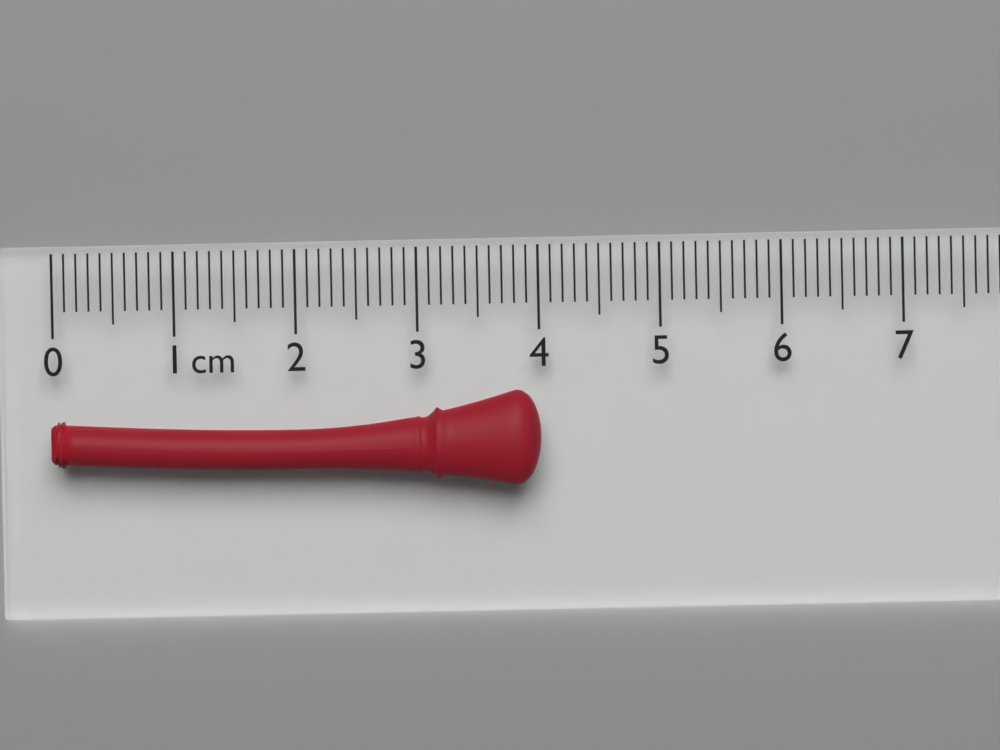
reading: 4.0 cm
